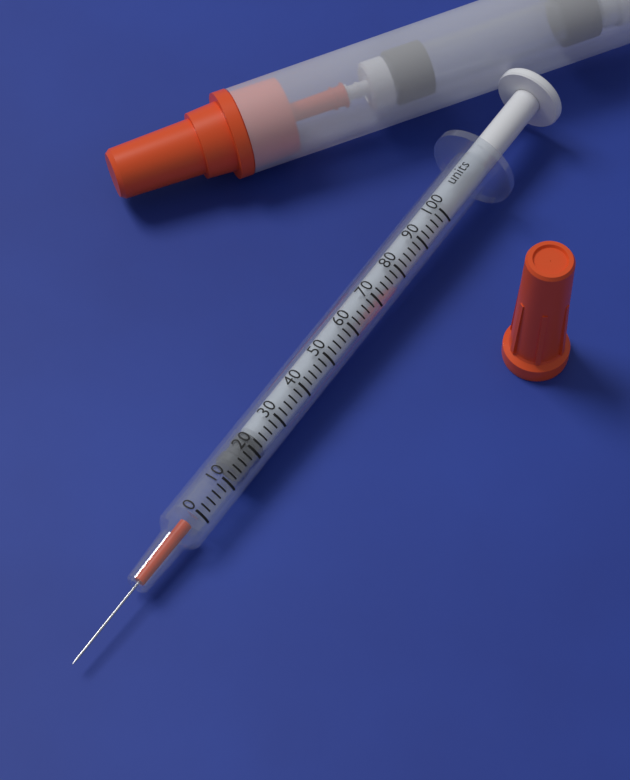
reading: 14 units
